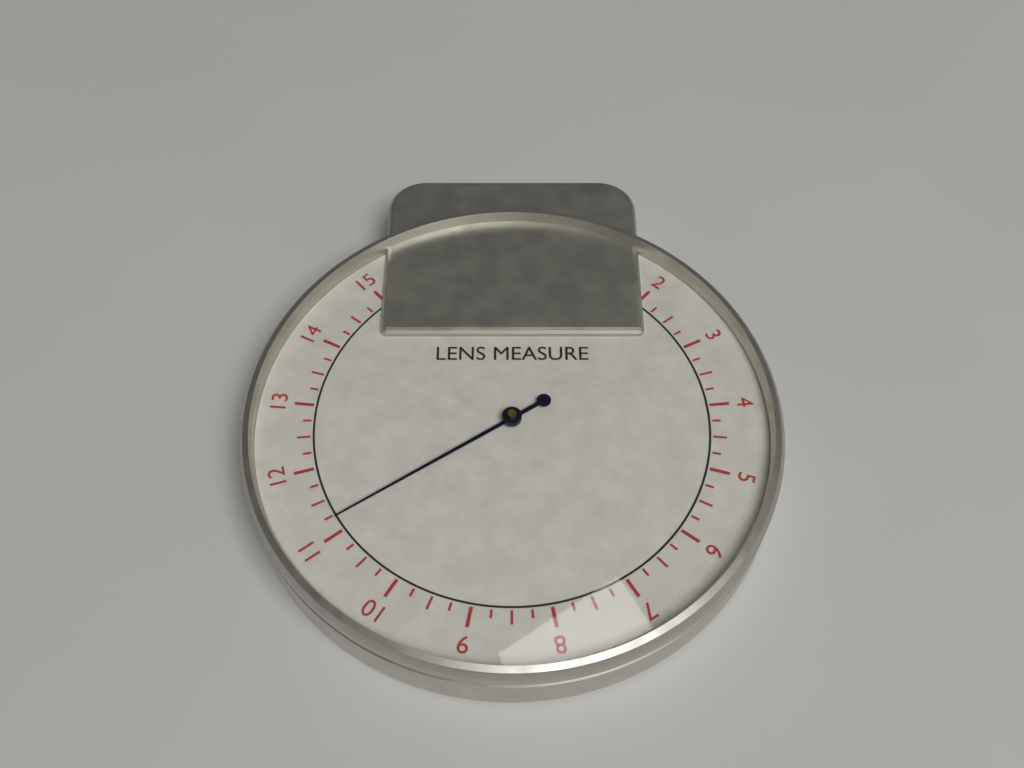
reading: 11.20 (no unit)
